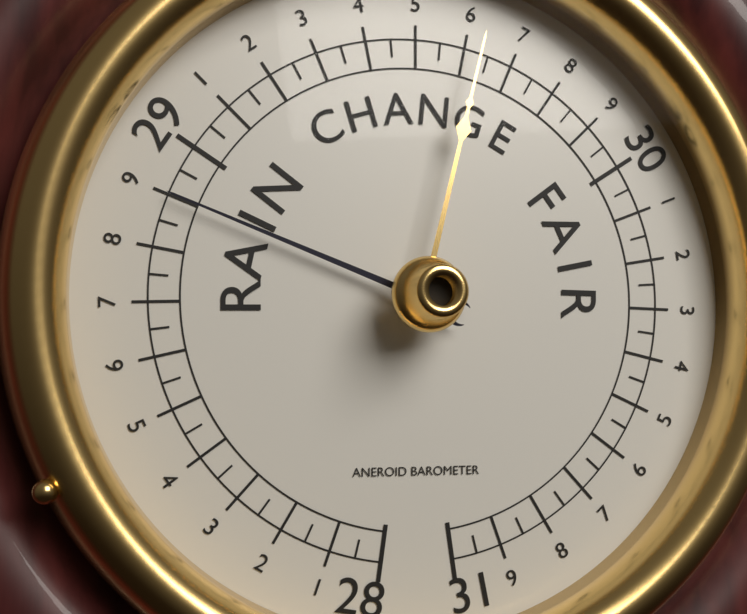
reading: 28.90 (no unit)
